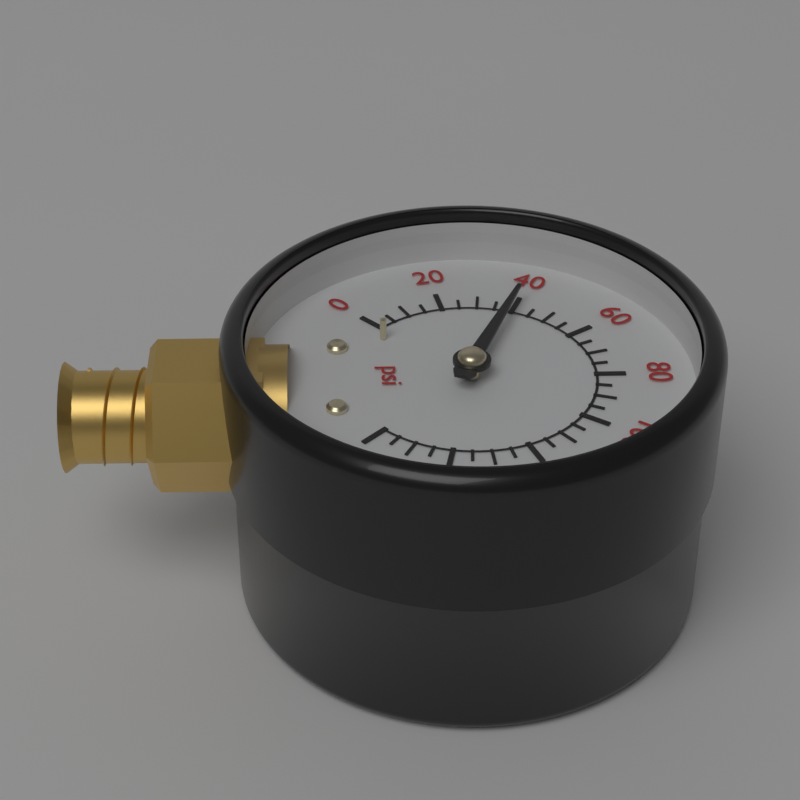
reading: 40 psi
